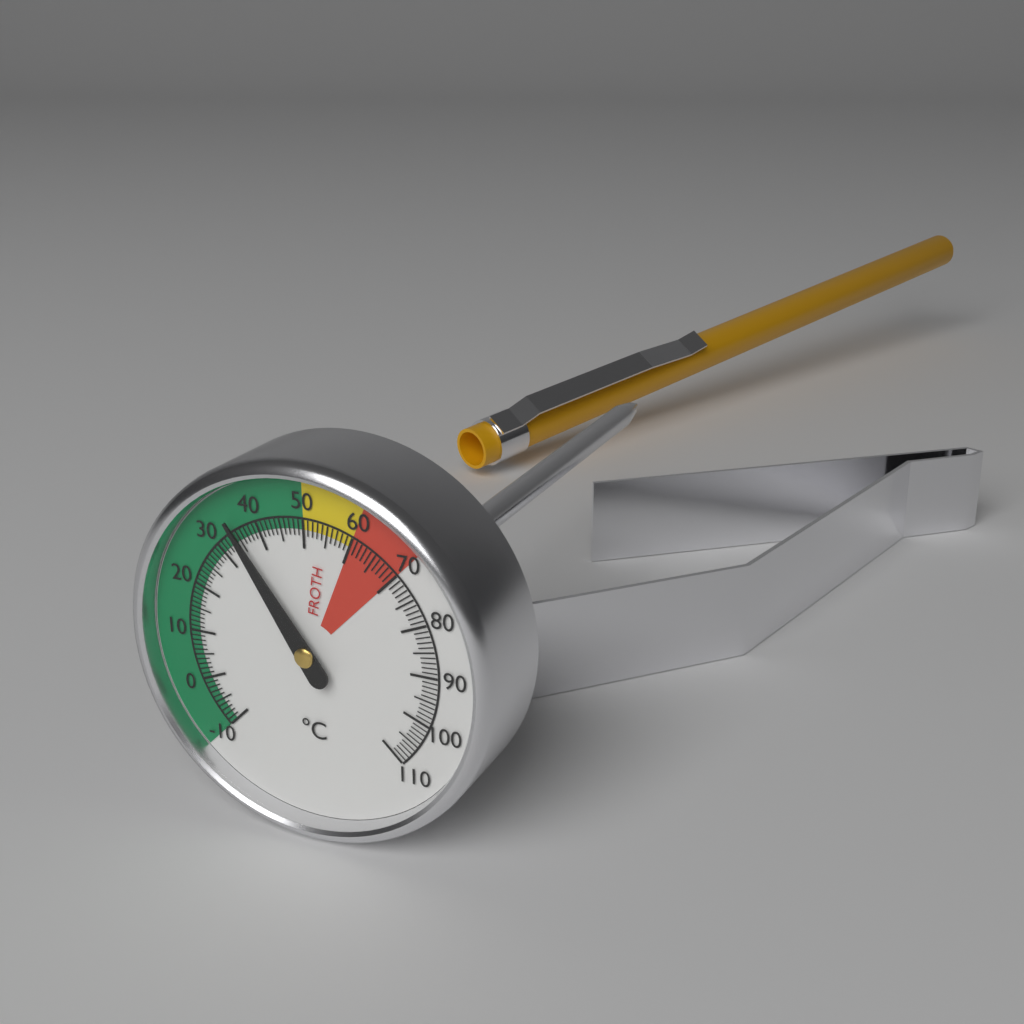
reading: 35 °C
